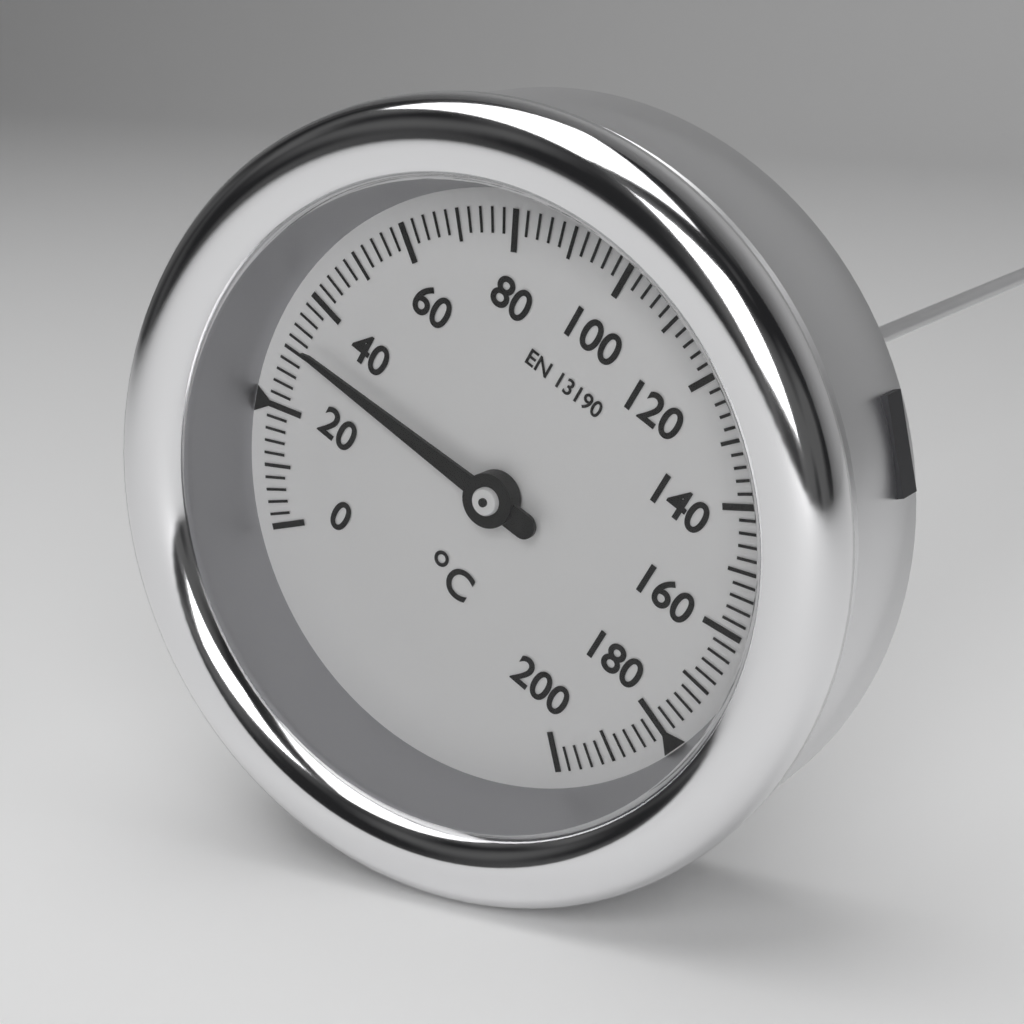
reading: 32 °C
